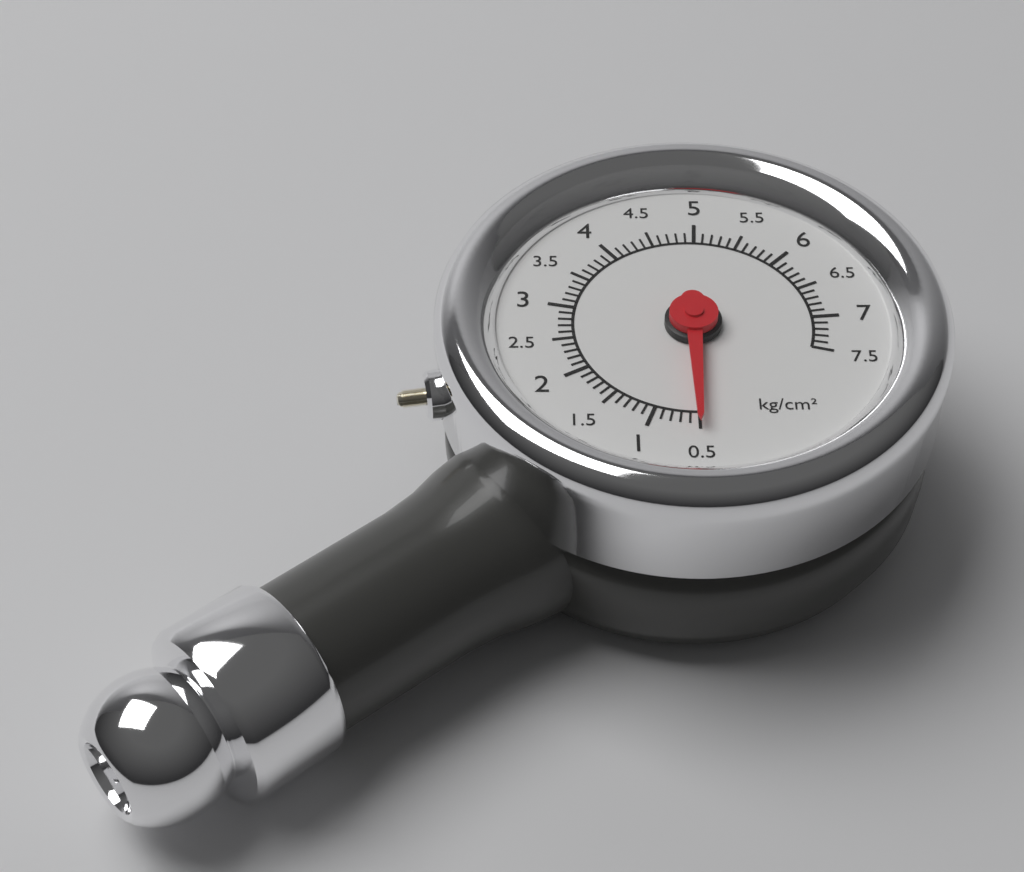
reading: 0.5 kg/cm²
